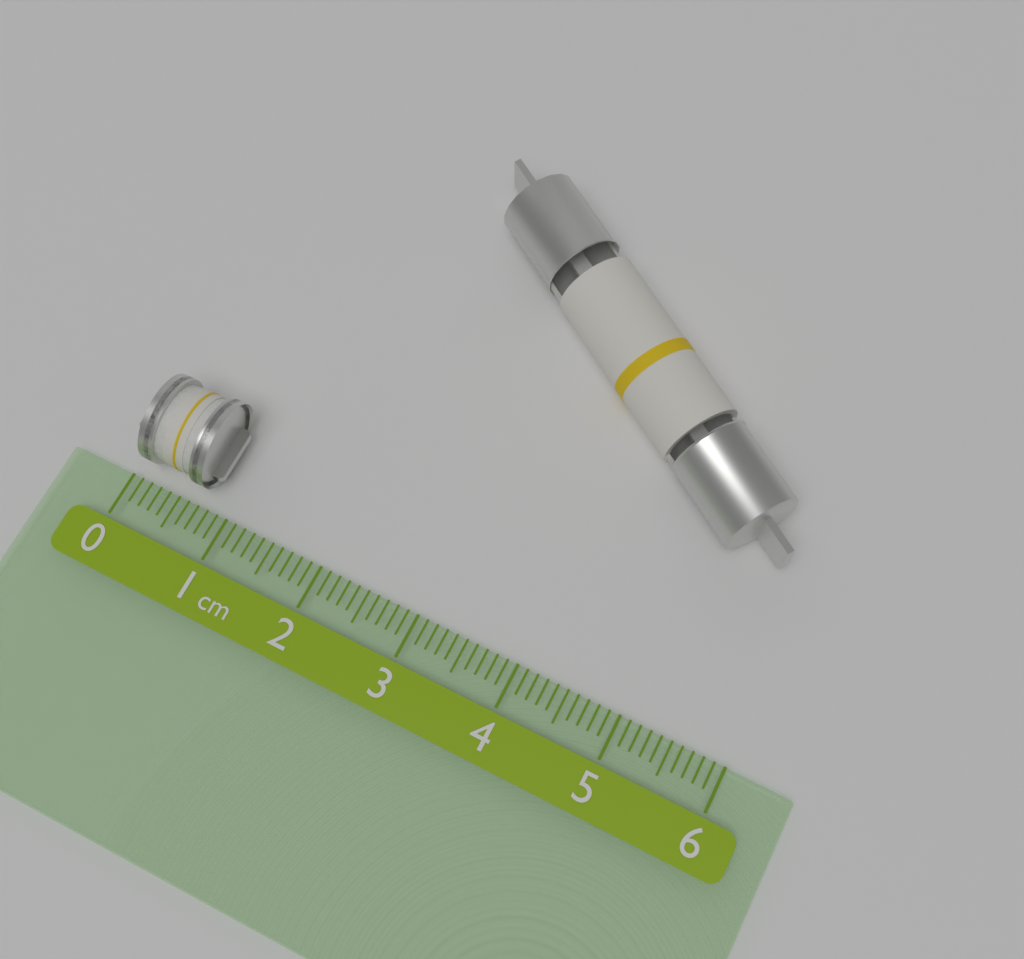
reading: 0.8 cm
